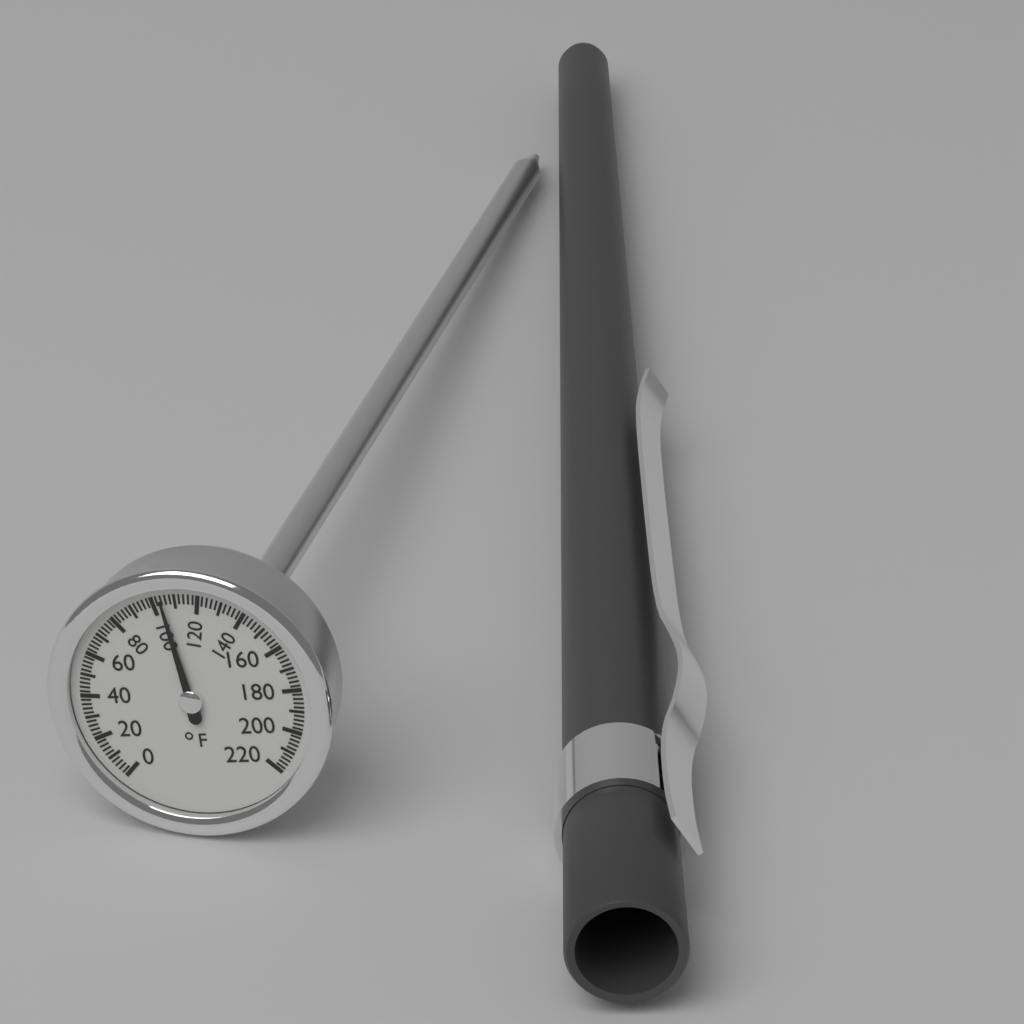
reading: 104 °F
